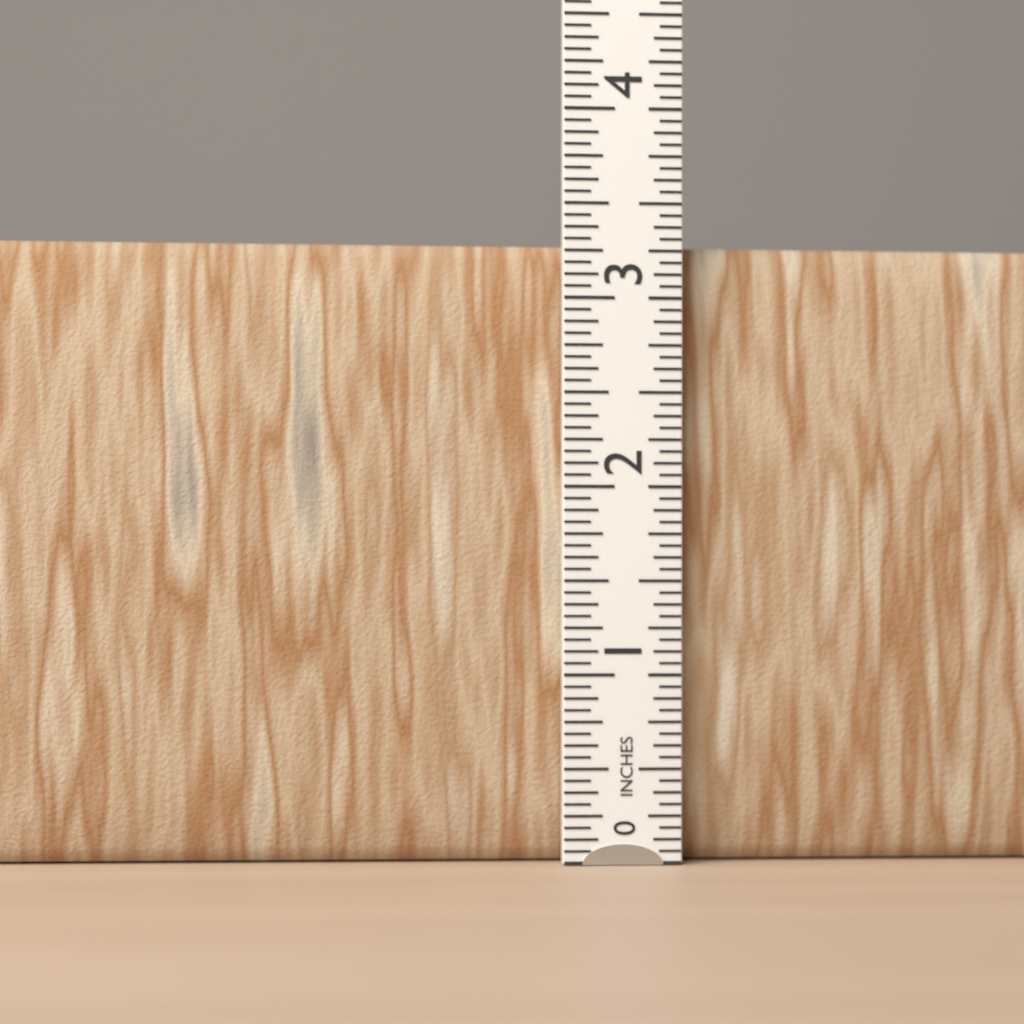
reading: 3.3125 in
